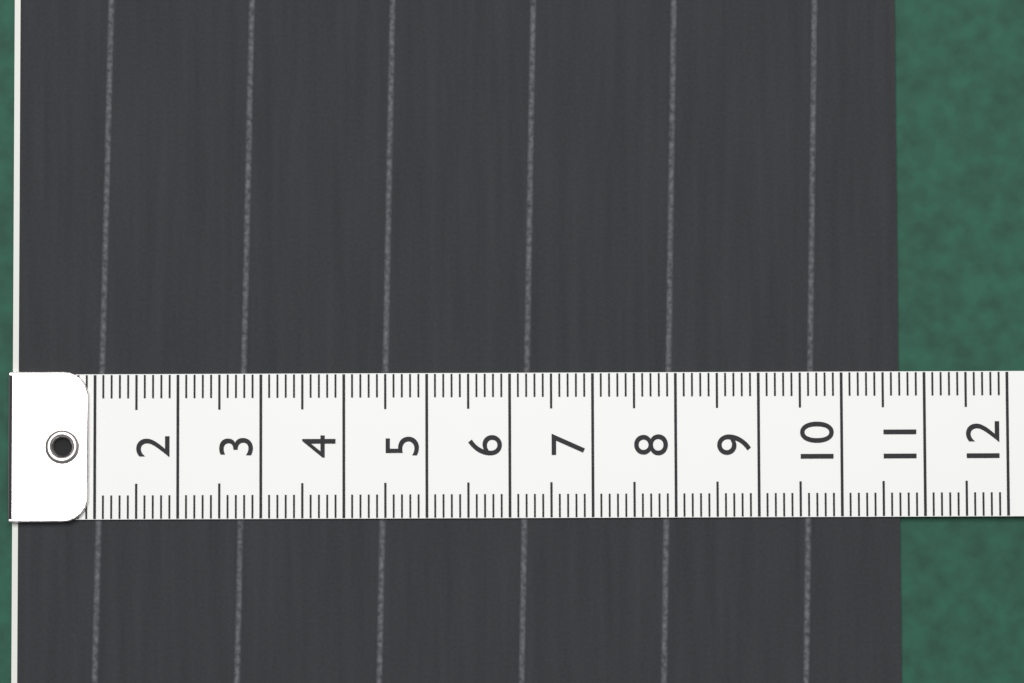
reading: 10.7 (no unit)
